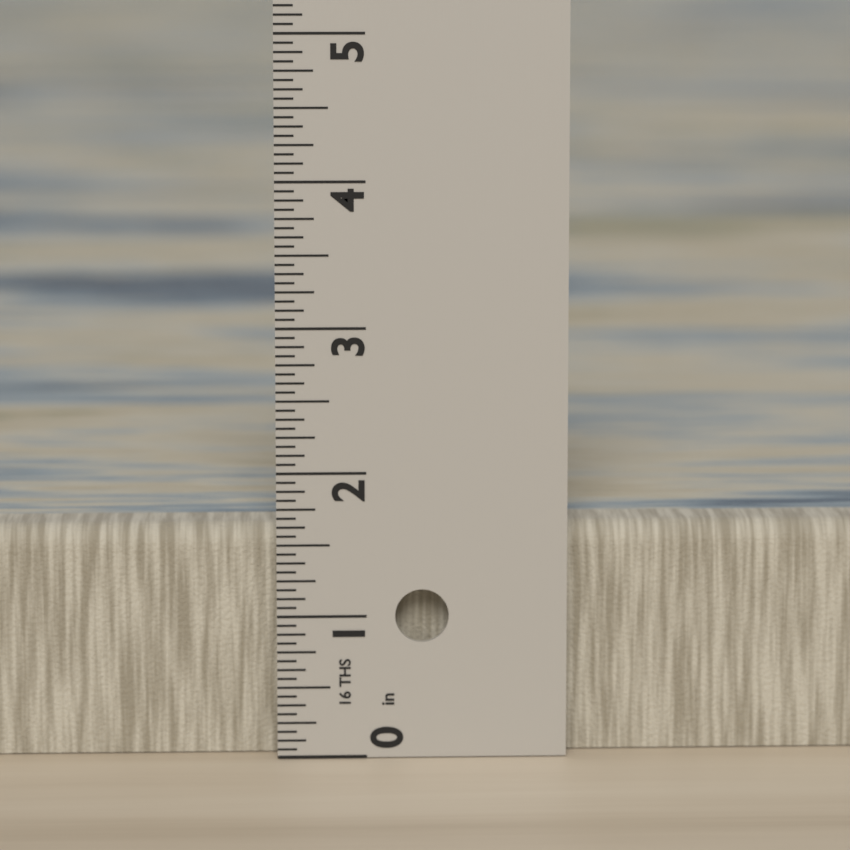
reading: 1.6250 in
